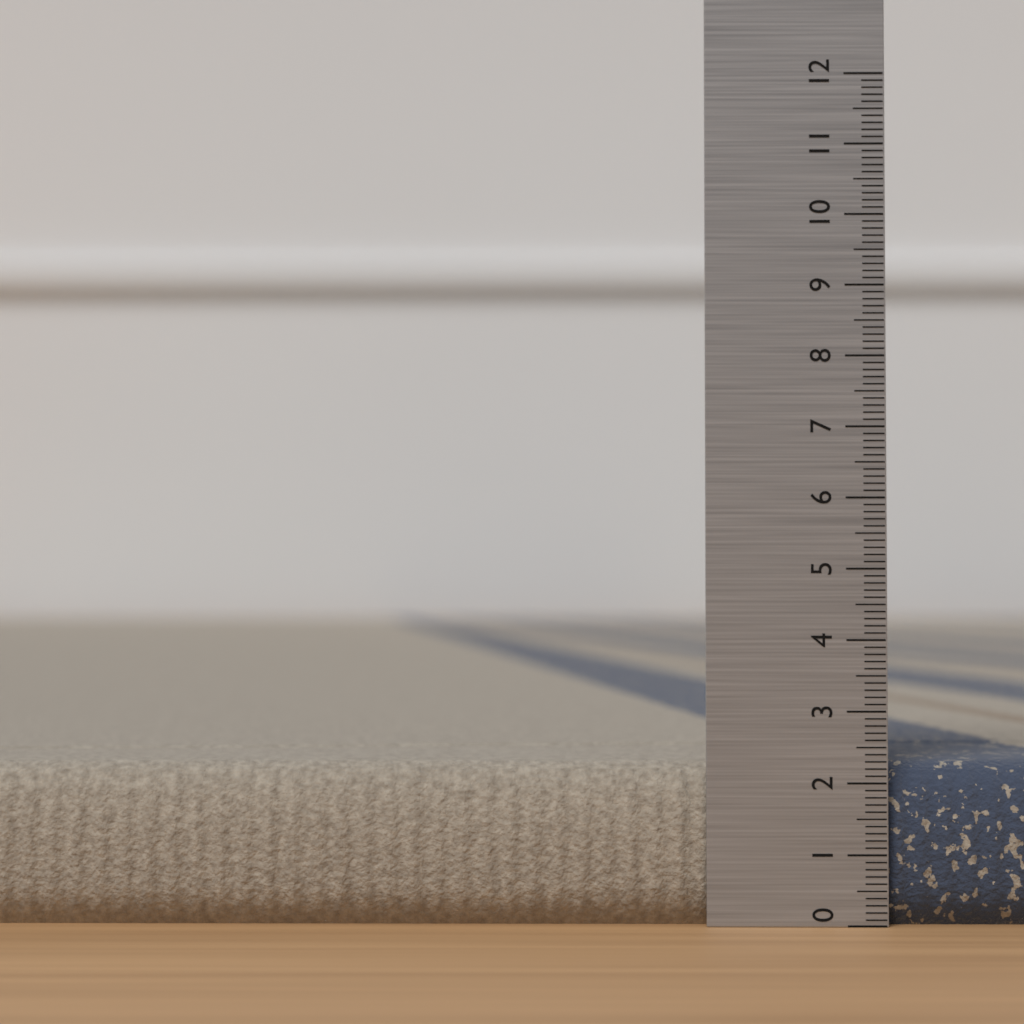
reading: 2.3 (no unit)
